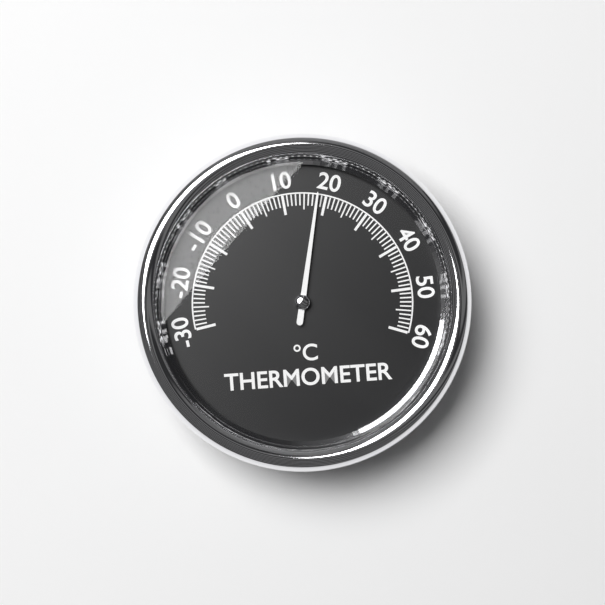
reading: 18 °C
